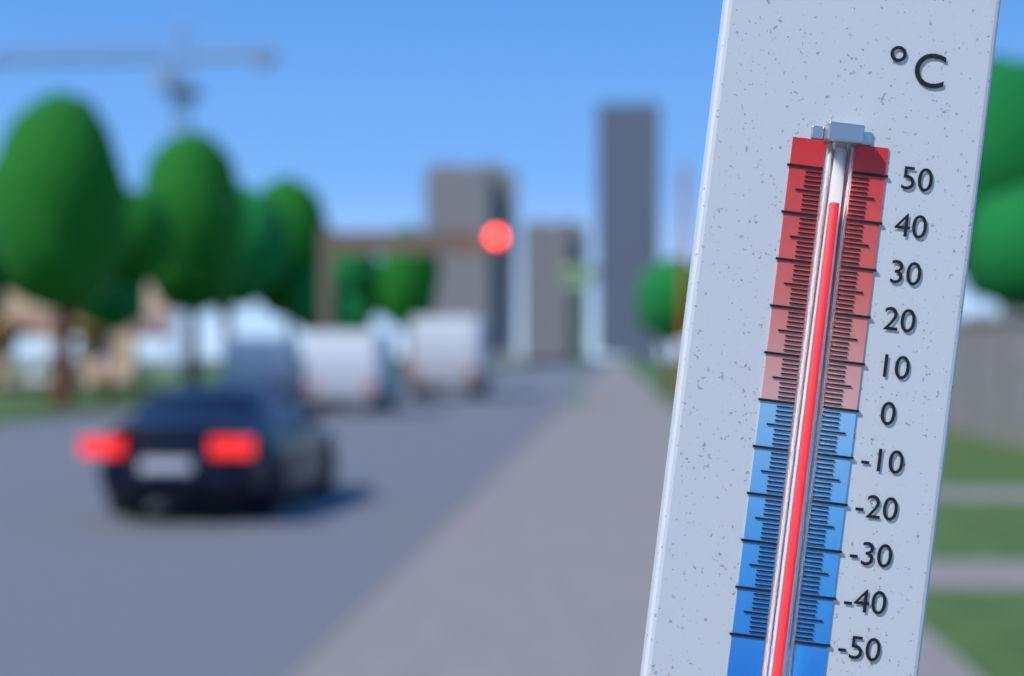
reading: 43 °C
